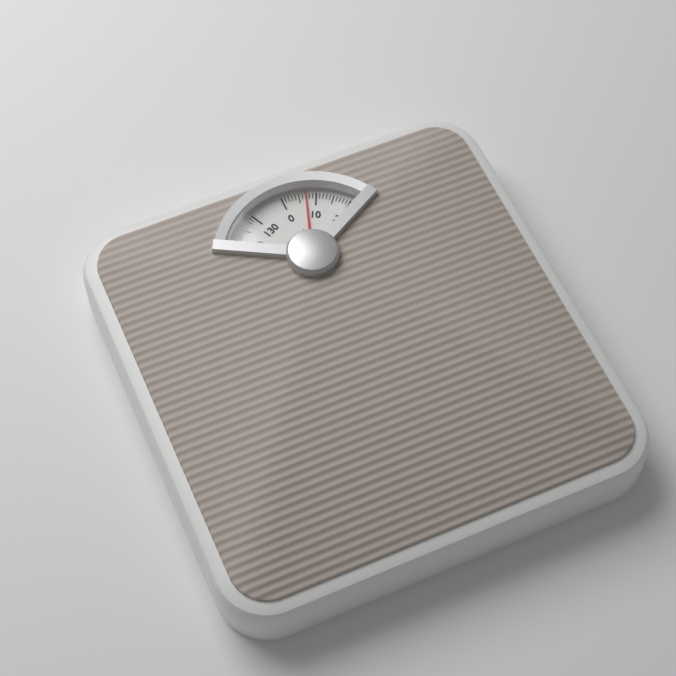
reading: 7 kg
